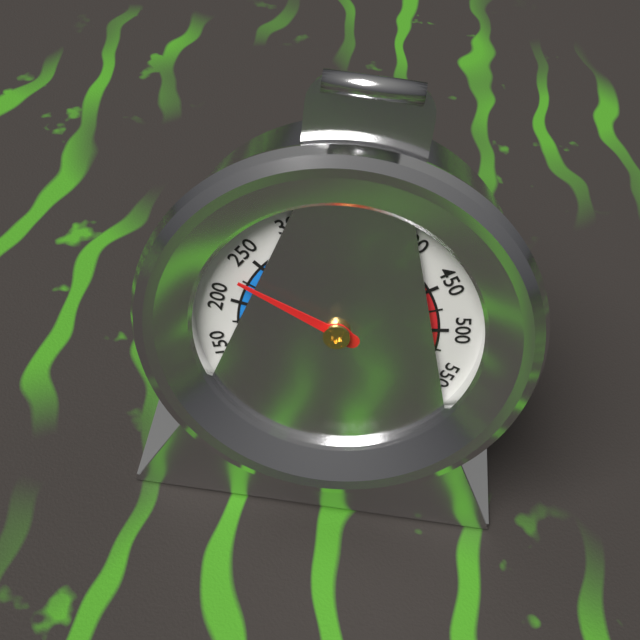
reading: 225 °F
